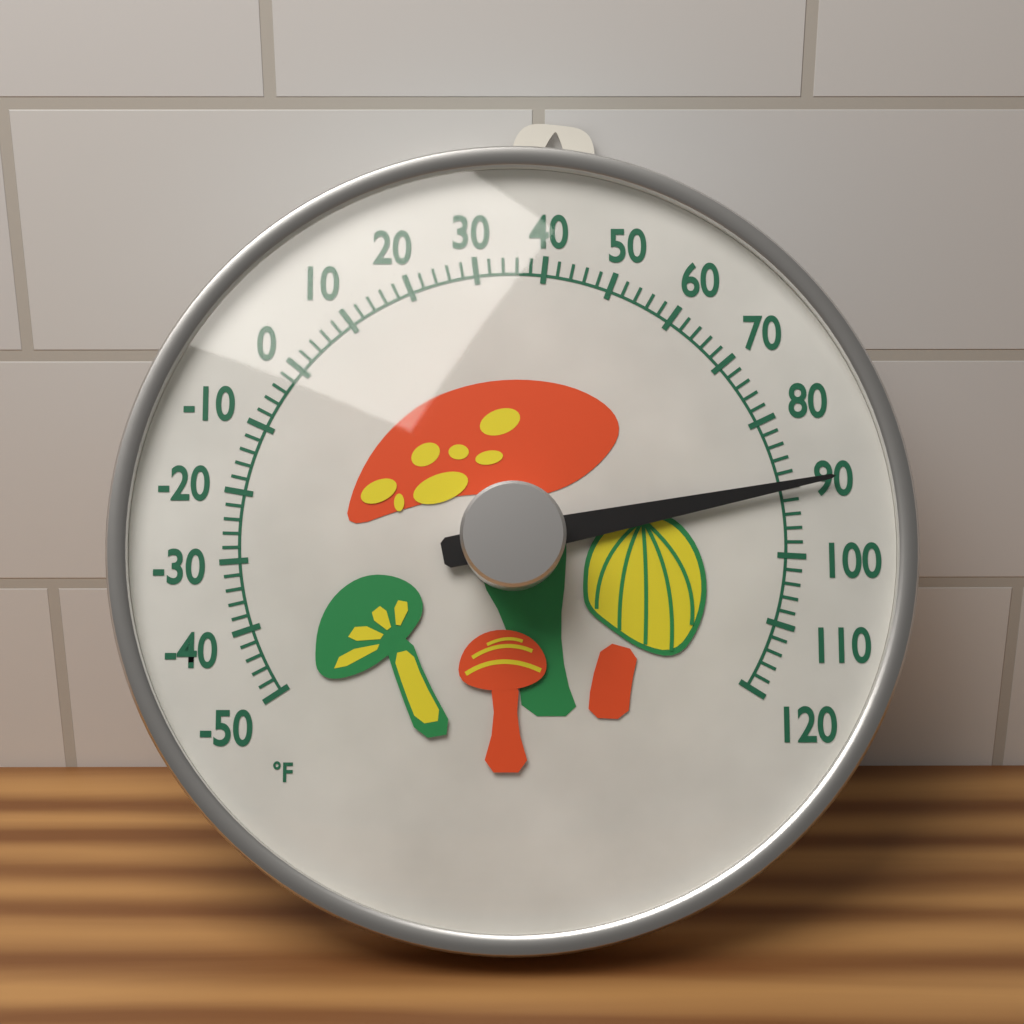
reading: 90 °F
